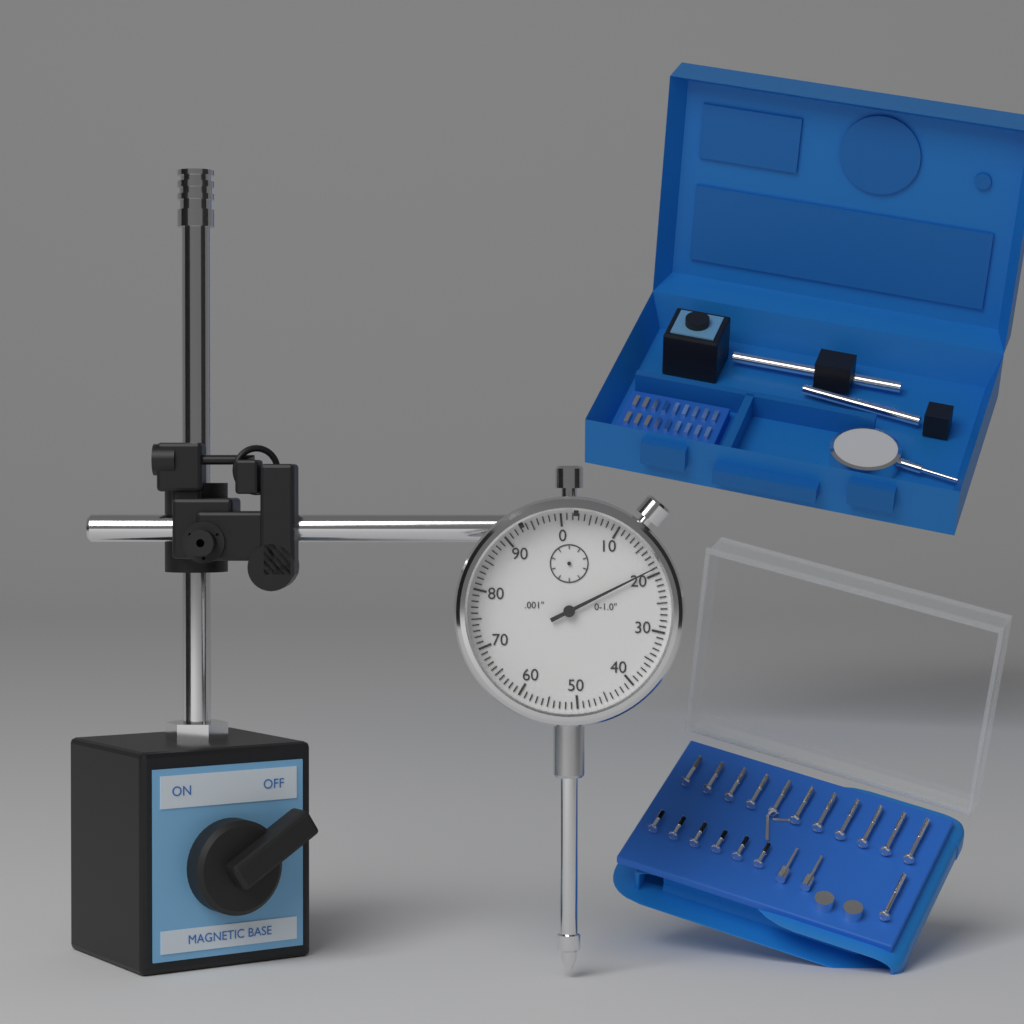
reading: 0.019 in
